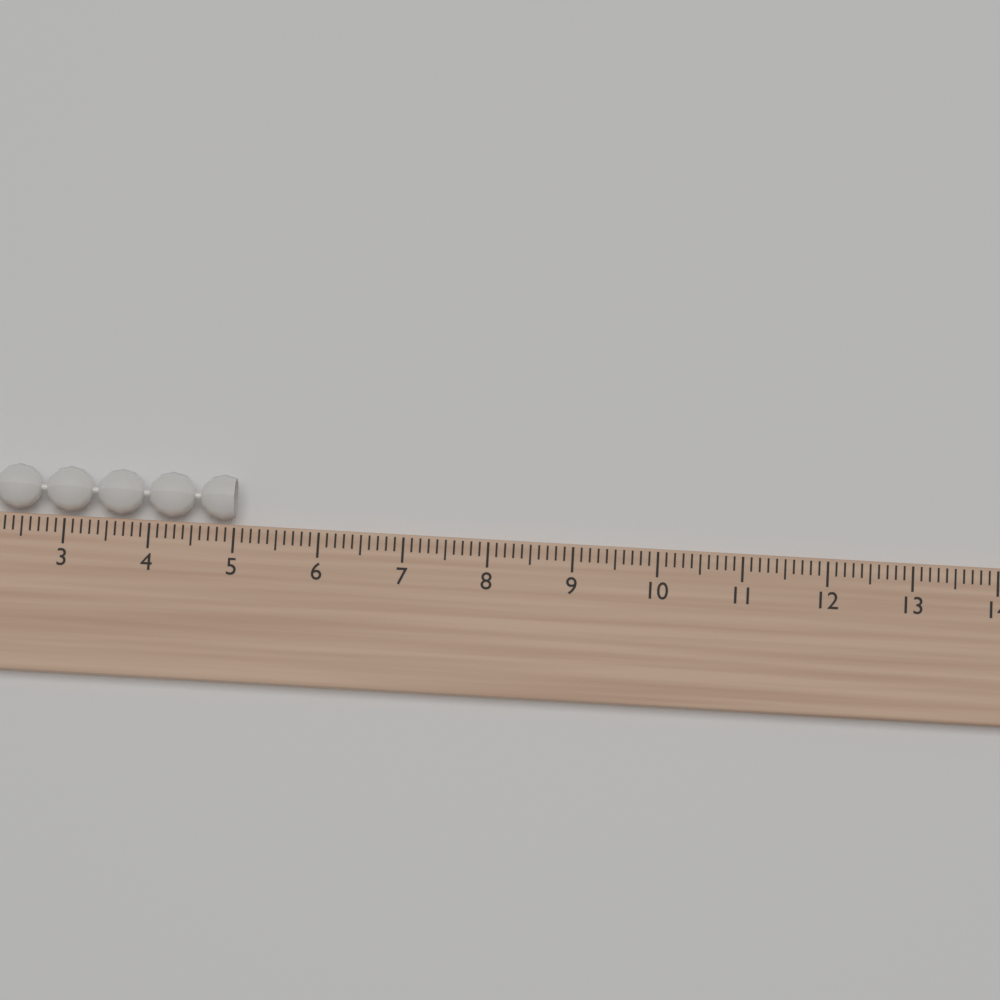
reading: 5.0 (no unit)
